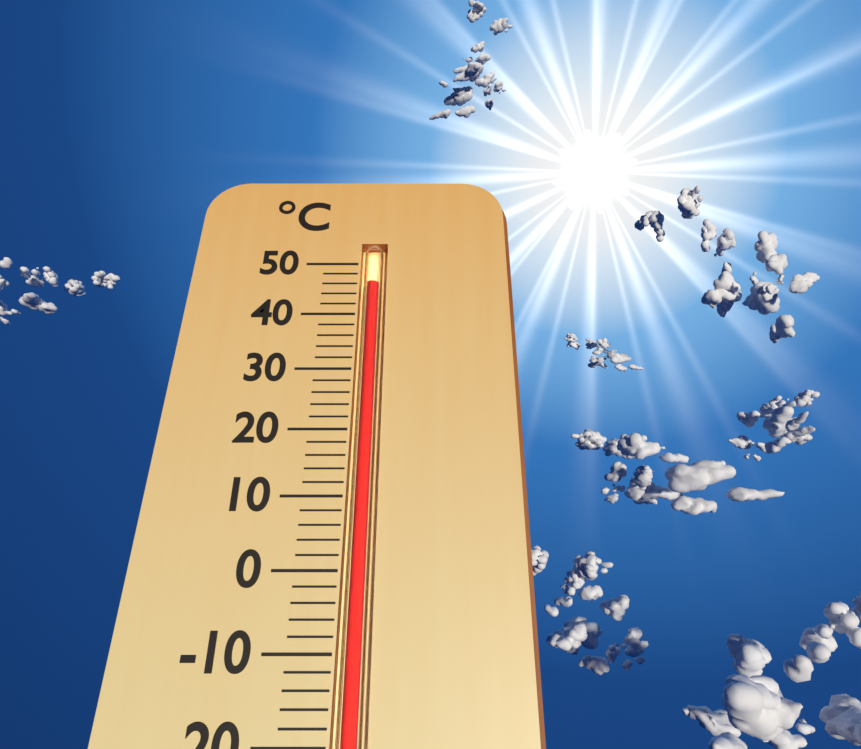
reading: 46 °C
